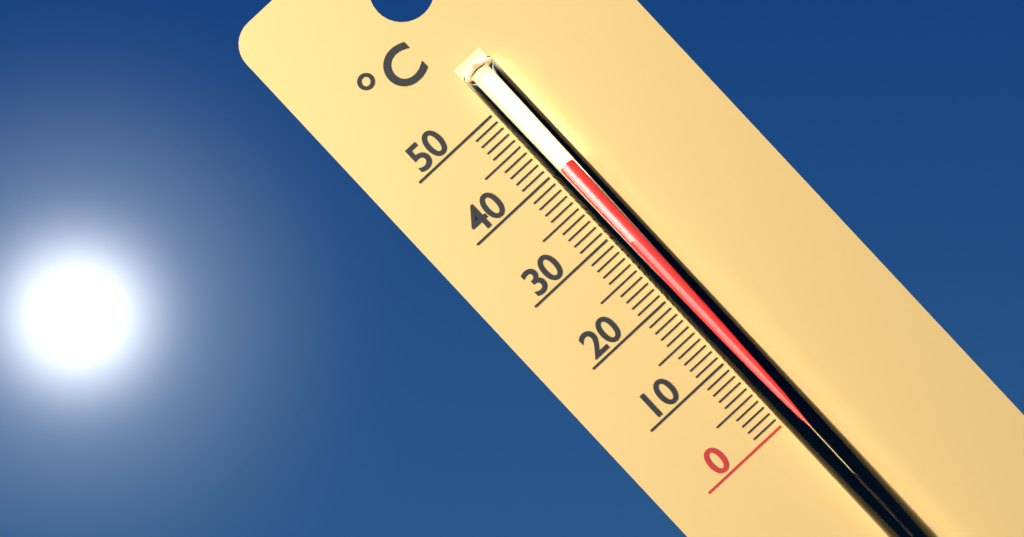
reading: 40 °C
